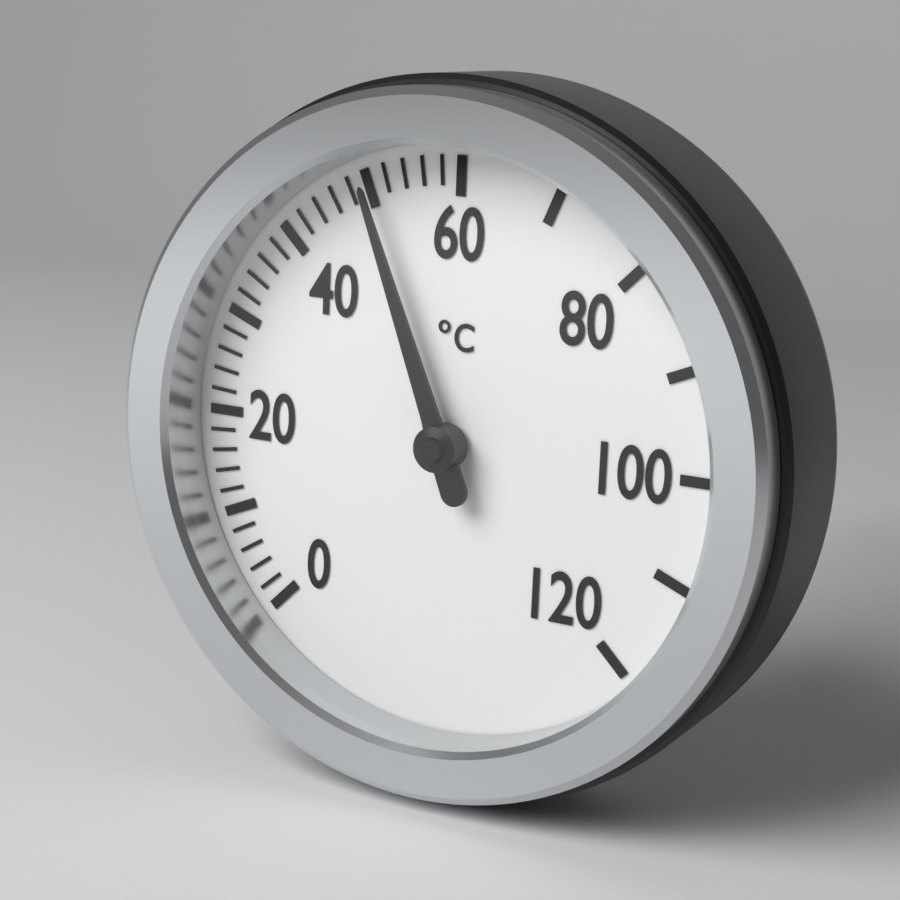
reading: 50 °C
